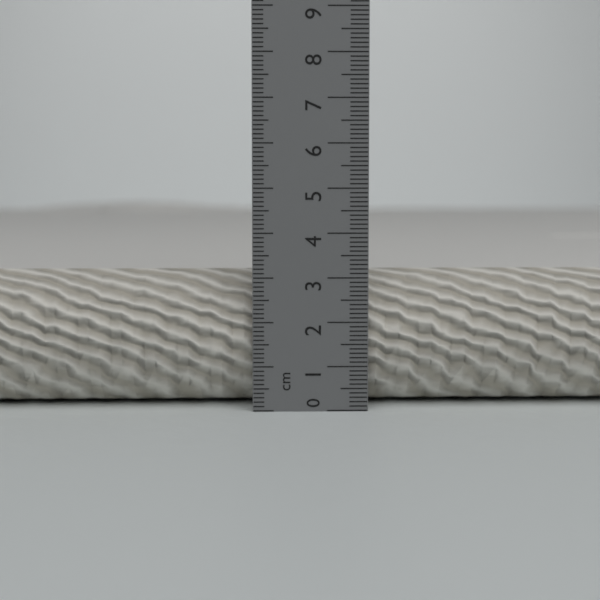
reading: 3.1 cm
